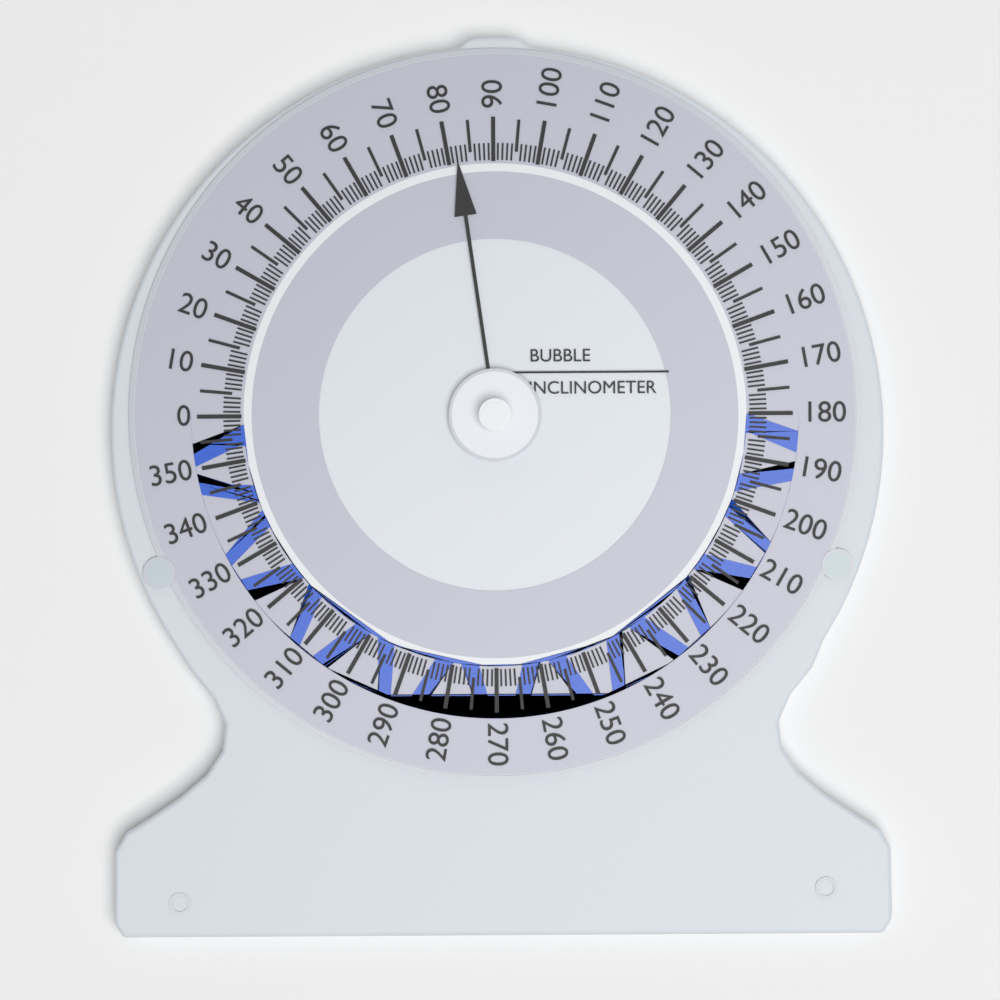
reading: 82 (no unit)
